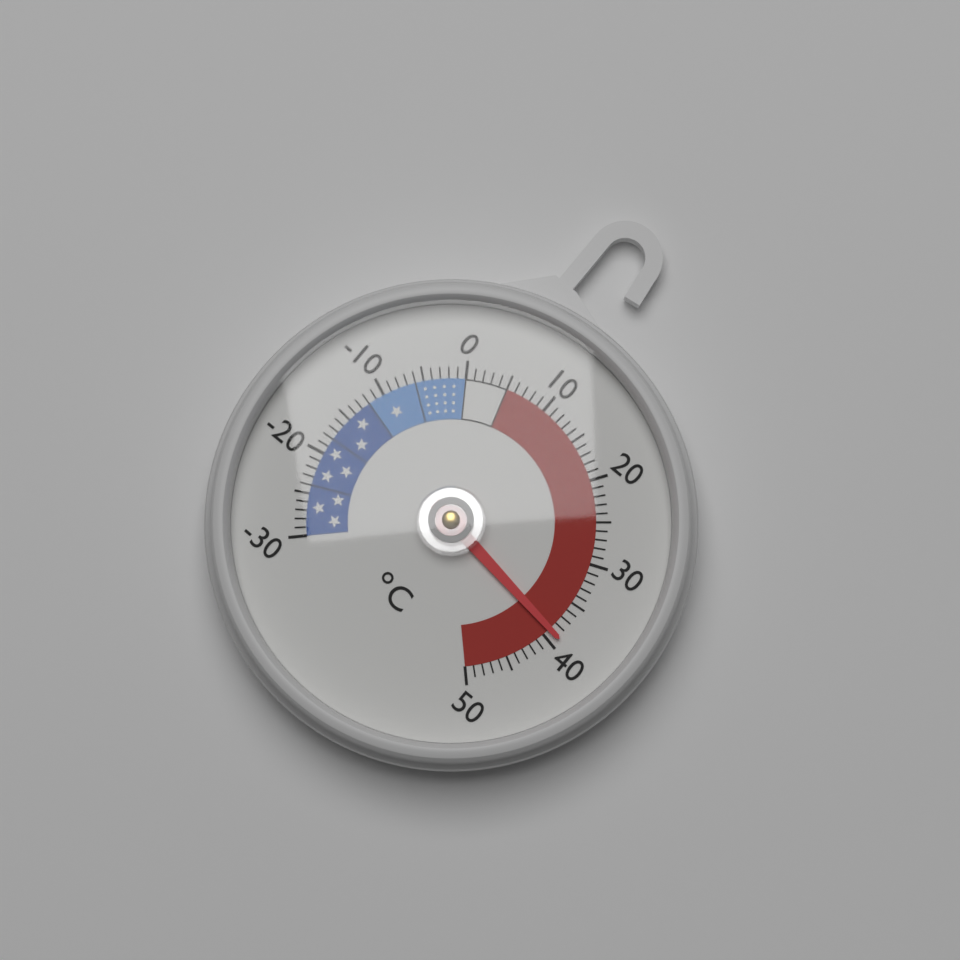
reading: 39 °C
